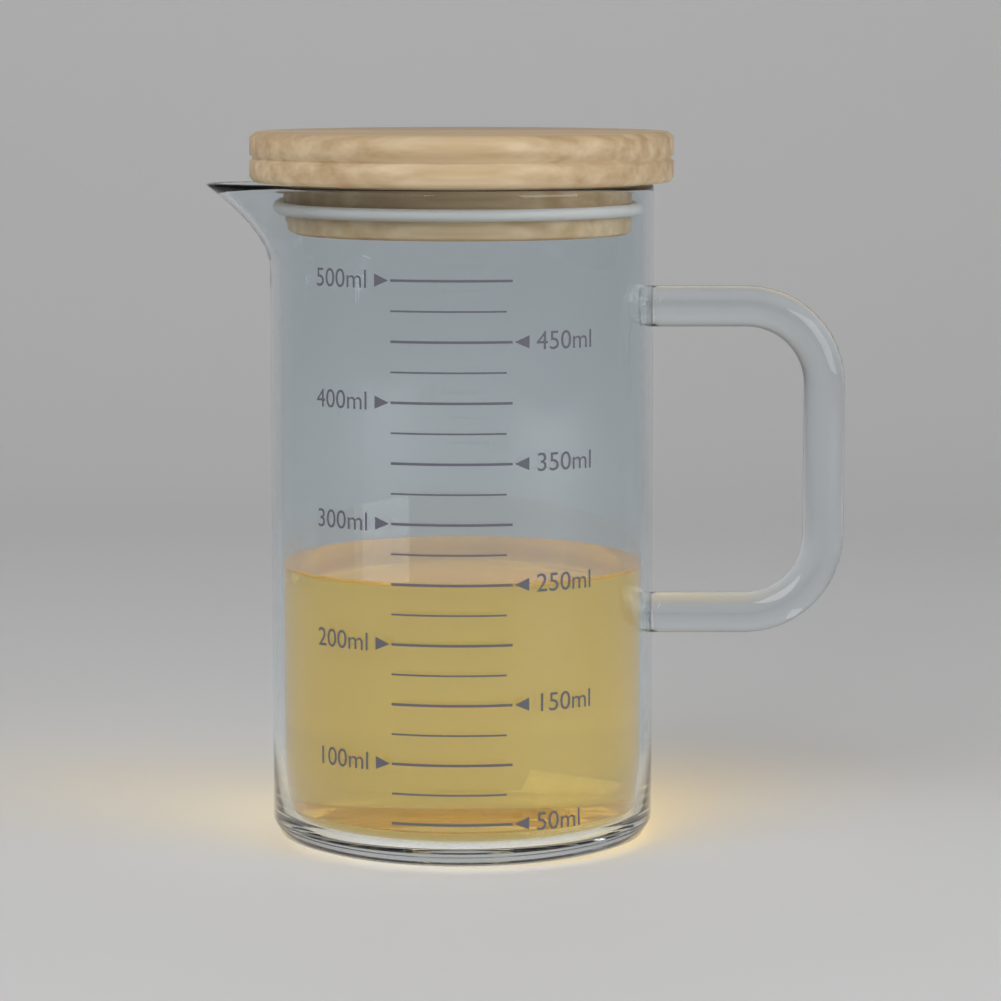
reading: 250 ml
